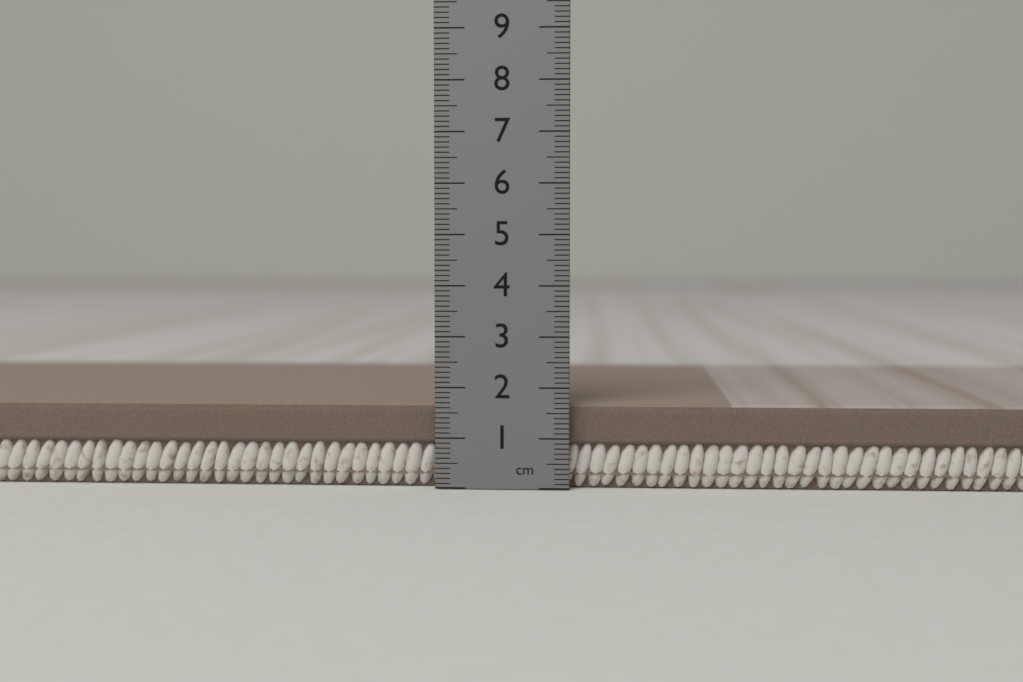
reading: 1.7 cm
